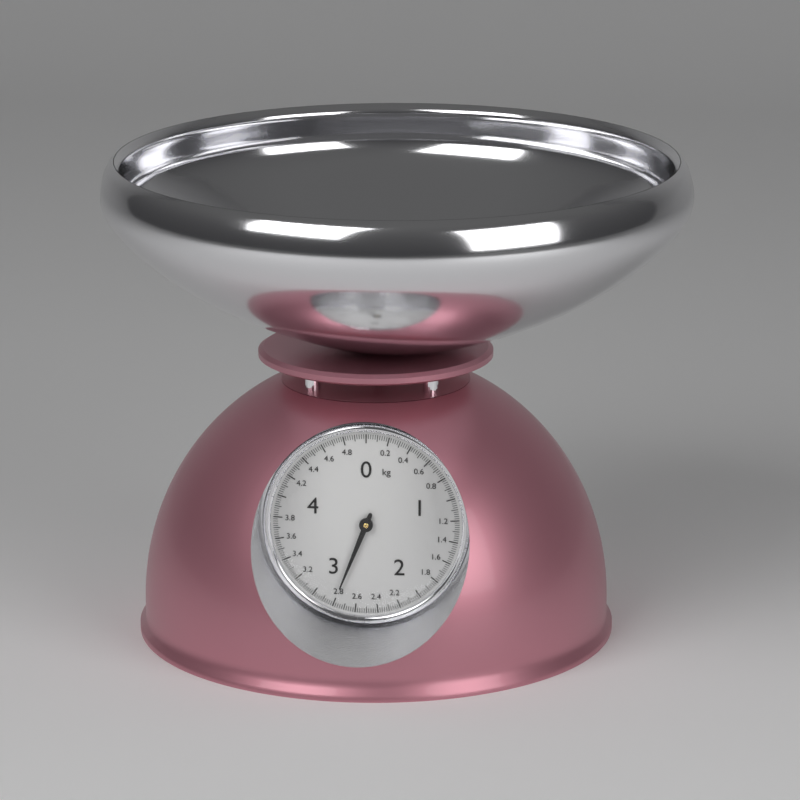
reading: 2.80 kg
